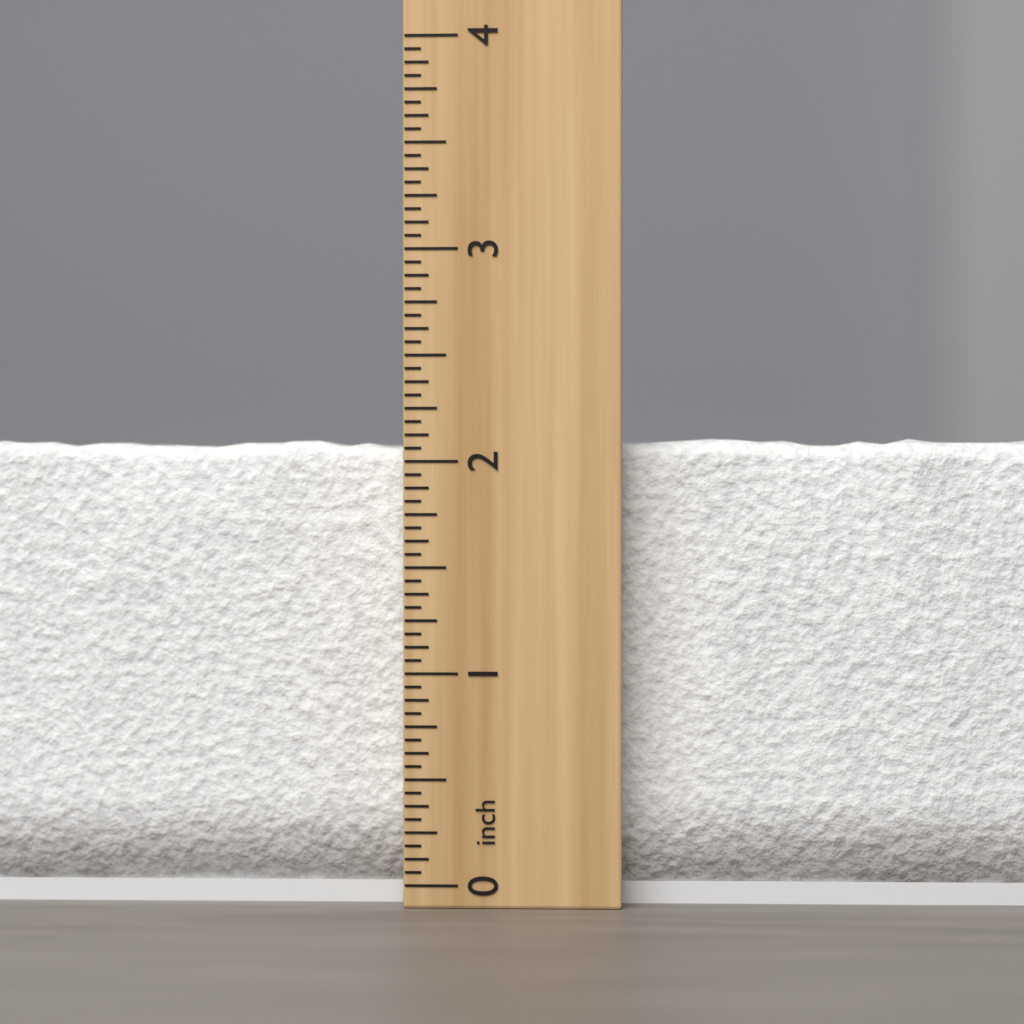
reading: 2.1250 inch
